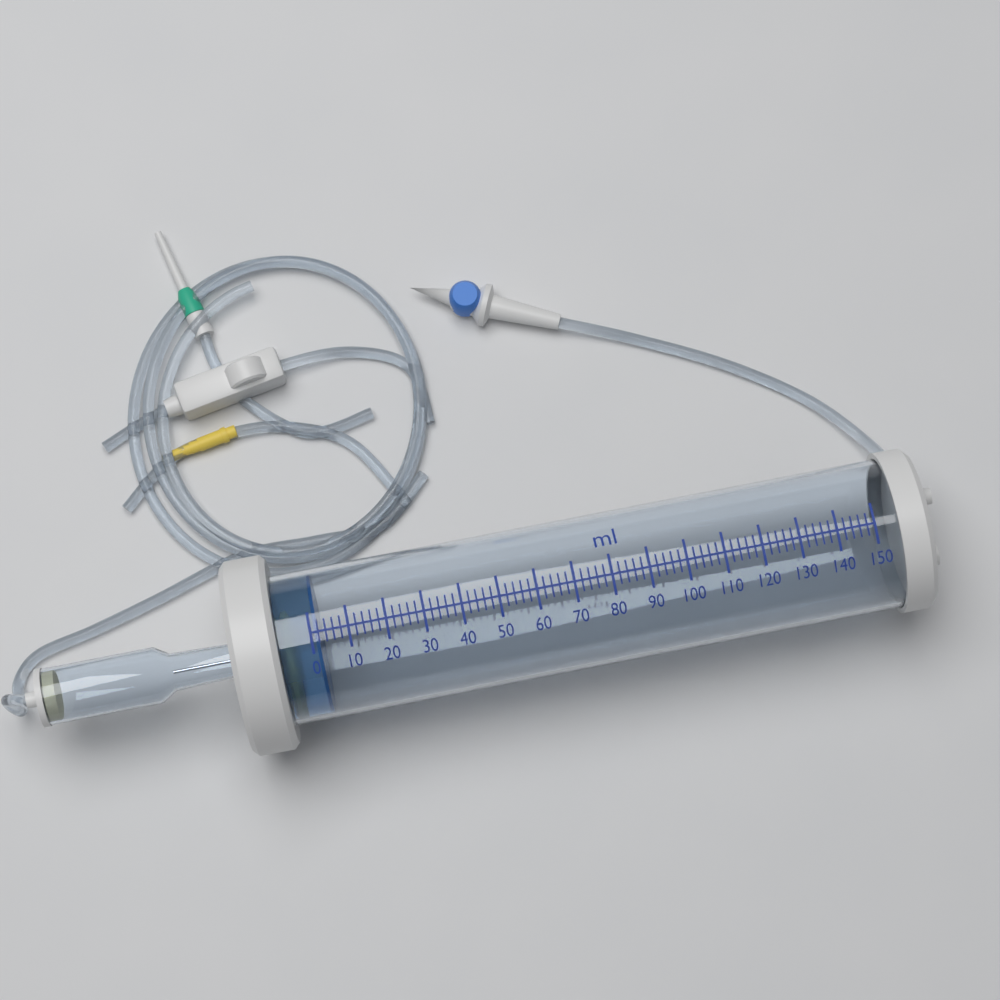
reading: 2 ml
